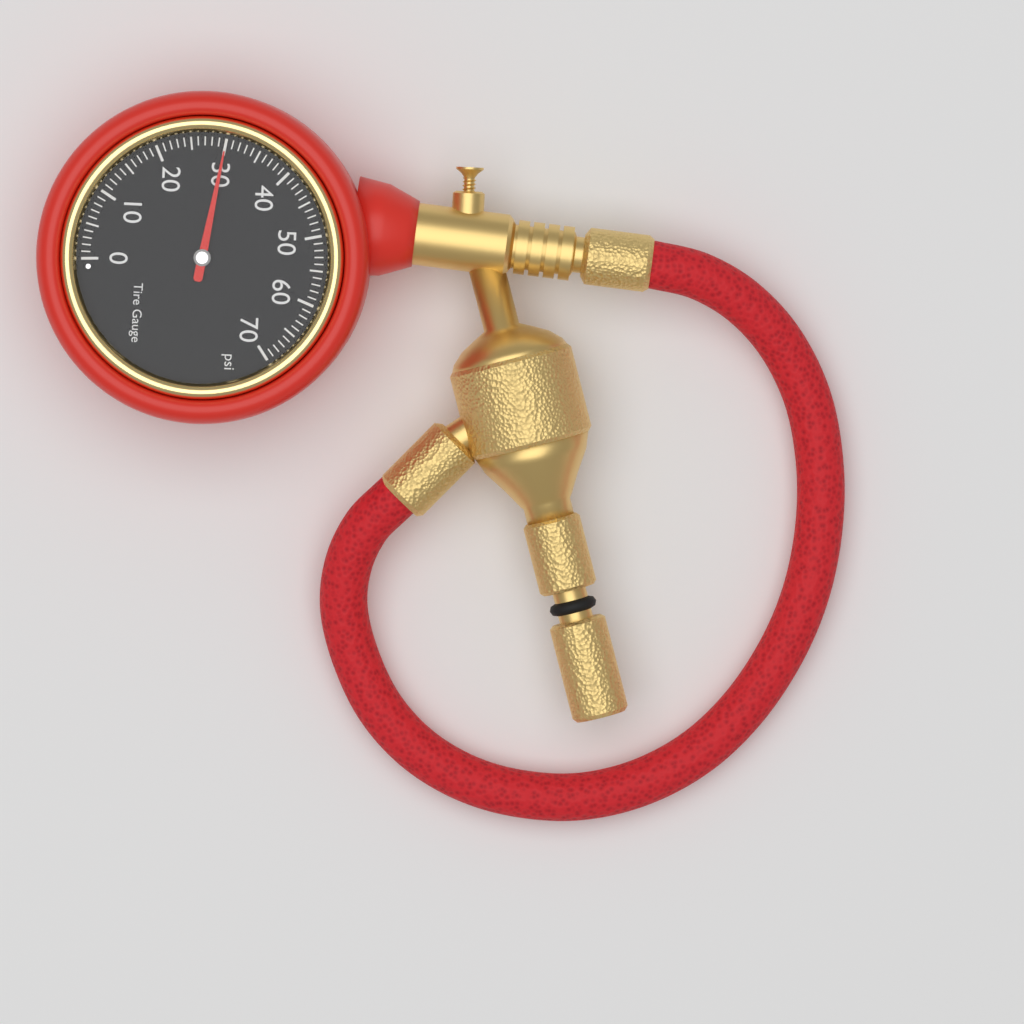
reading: 30 psi
